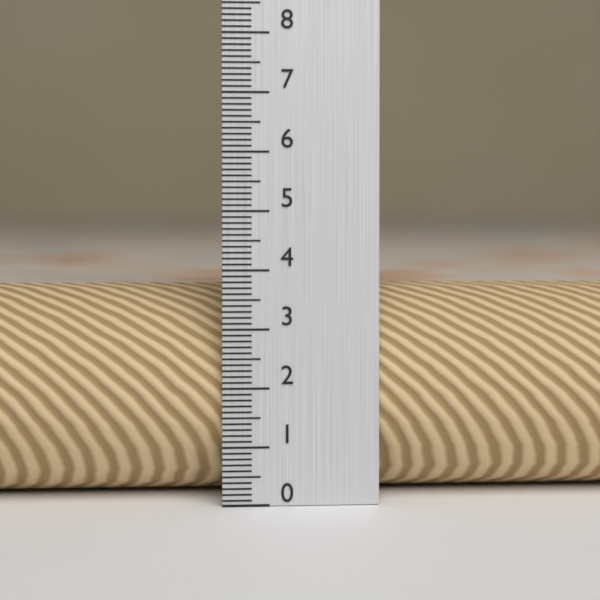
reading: 3.7 (no unit)
